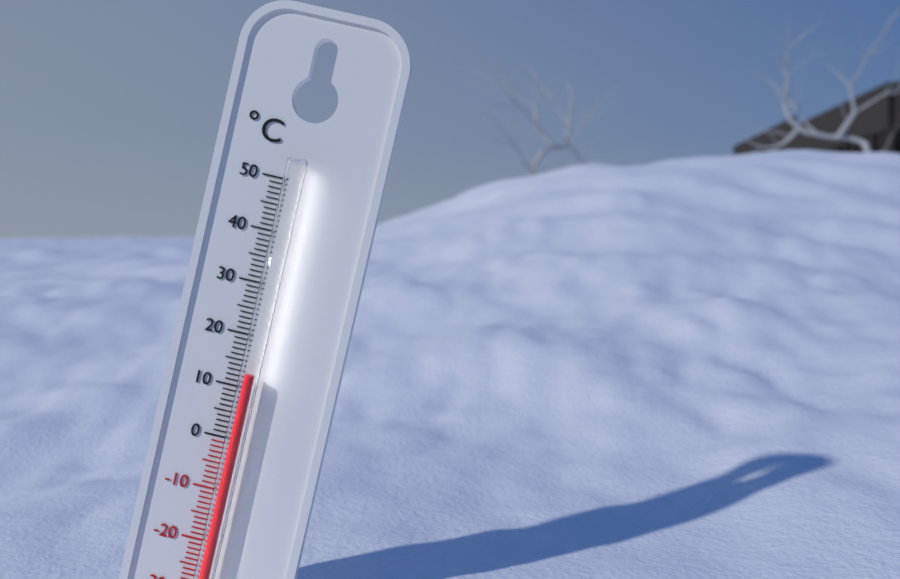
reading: 13 °C
